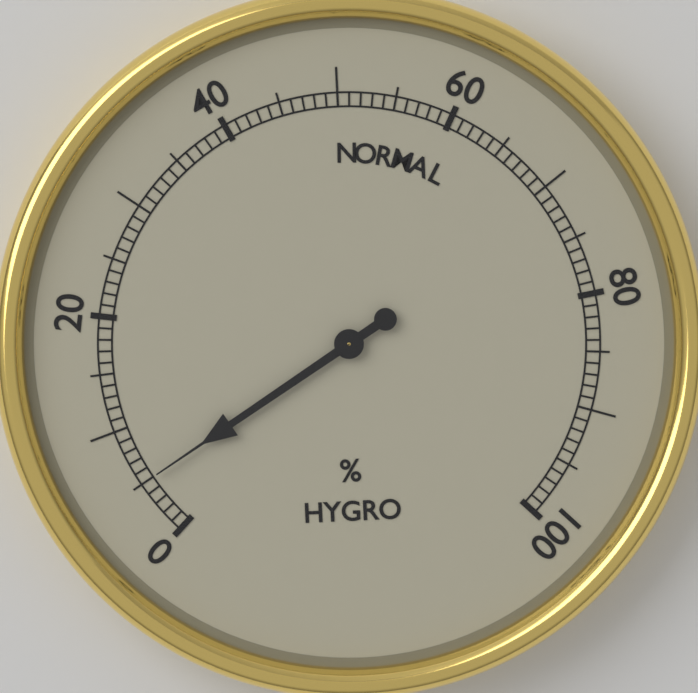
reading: 5 %
